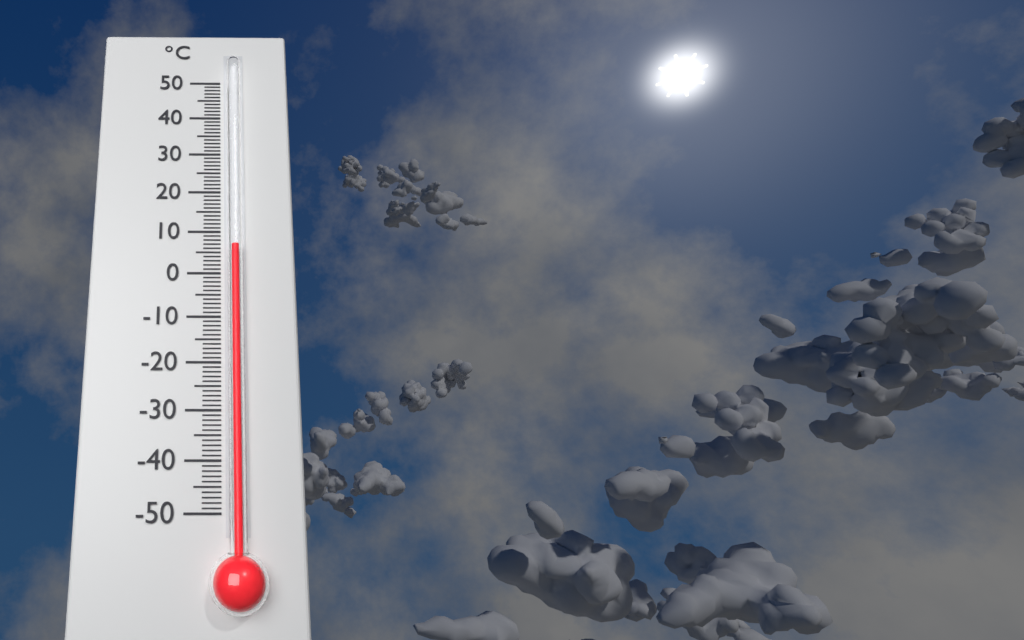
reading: 6 °C
